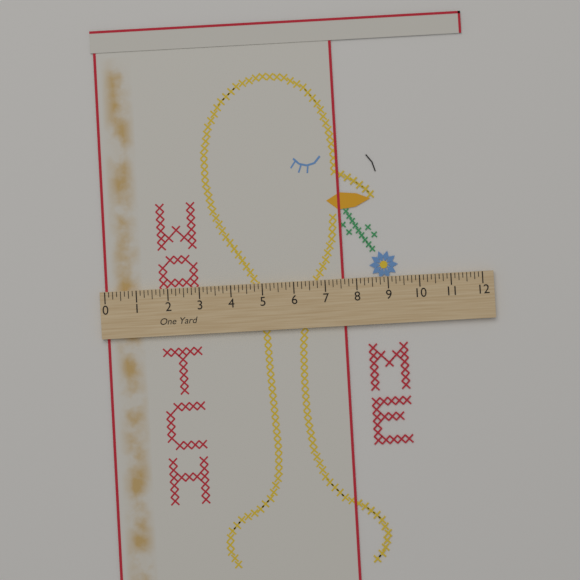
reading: 7.625 in
